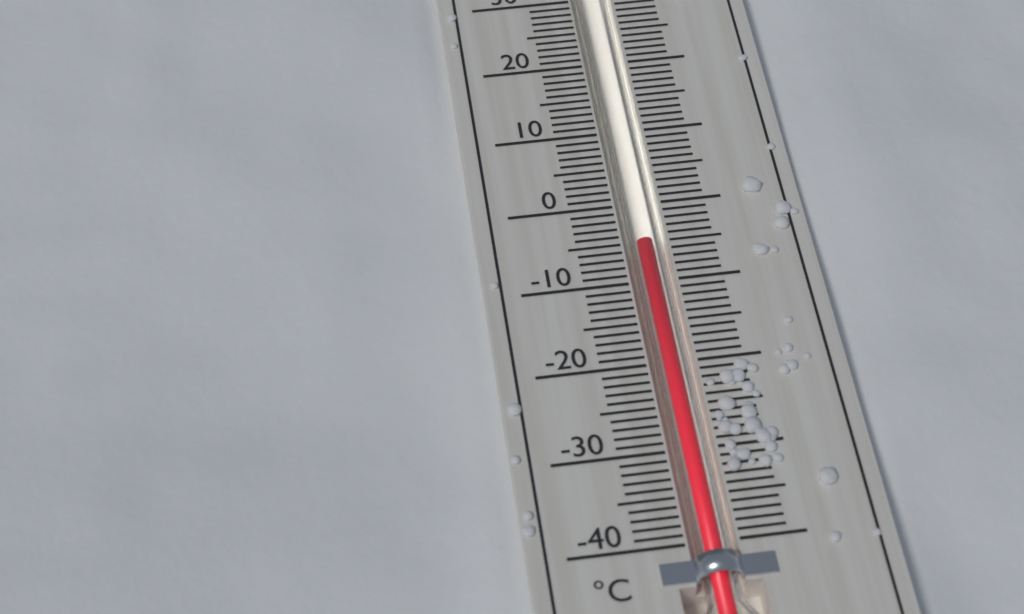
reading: -5 °C
